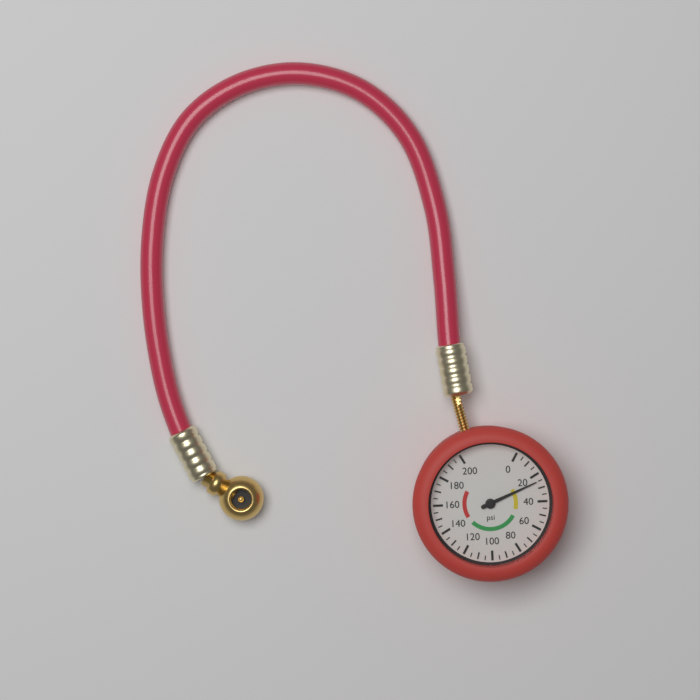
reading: 25 psi
